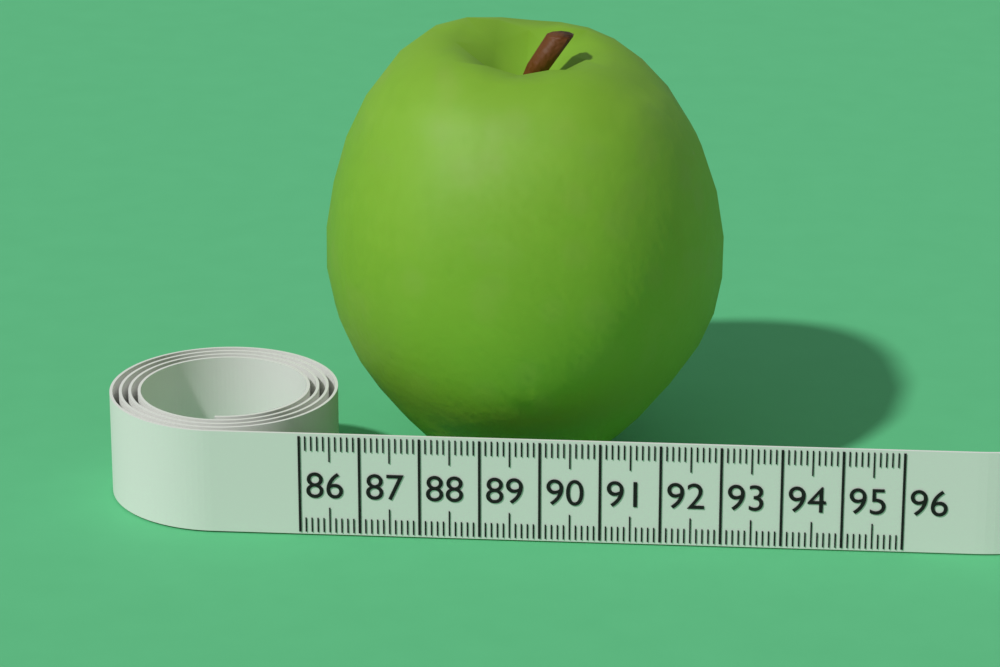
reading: 92.9 (no unit)
